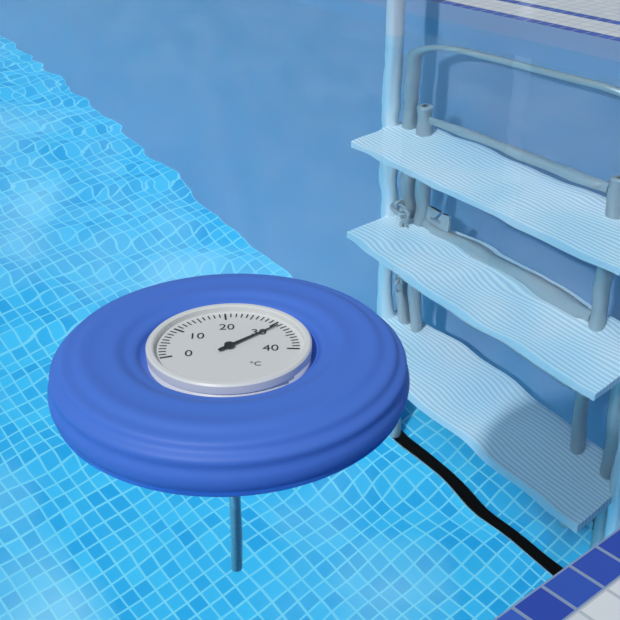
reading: 31 °C
